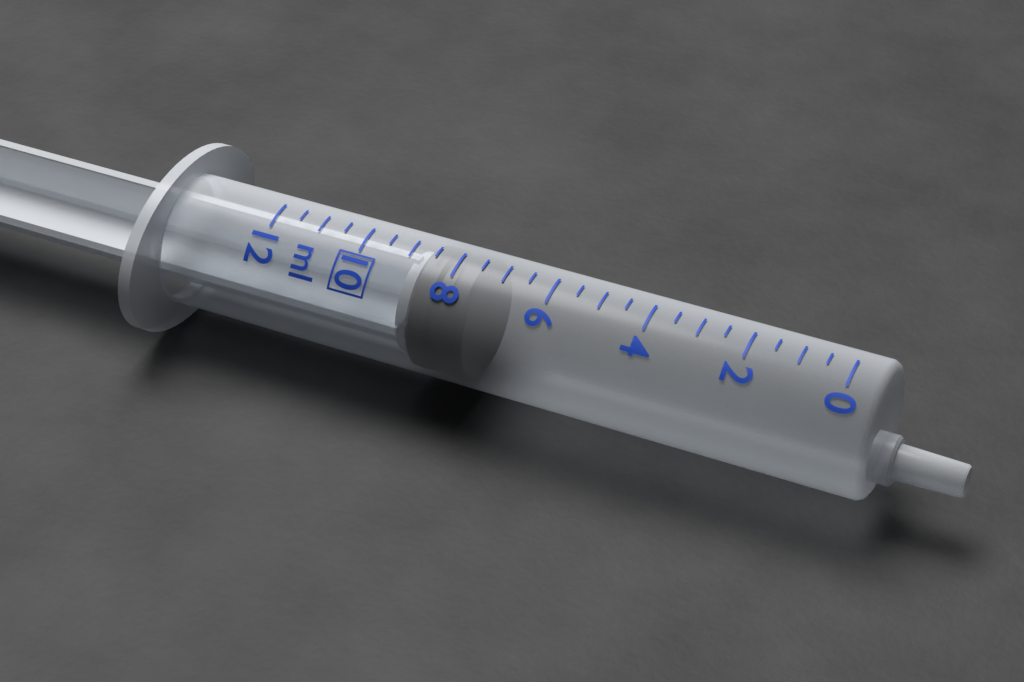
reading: 7.5 ml
